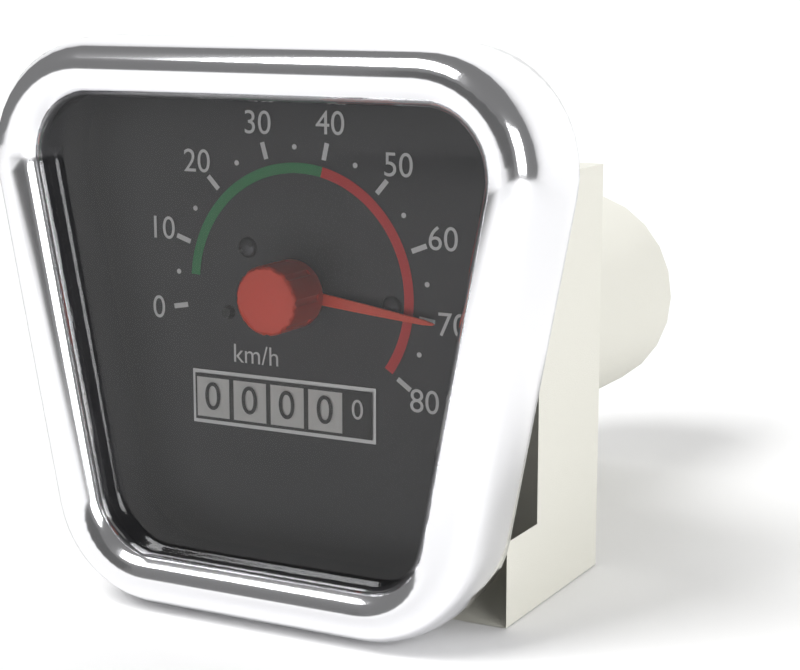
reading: 70 km/h
